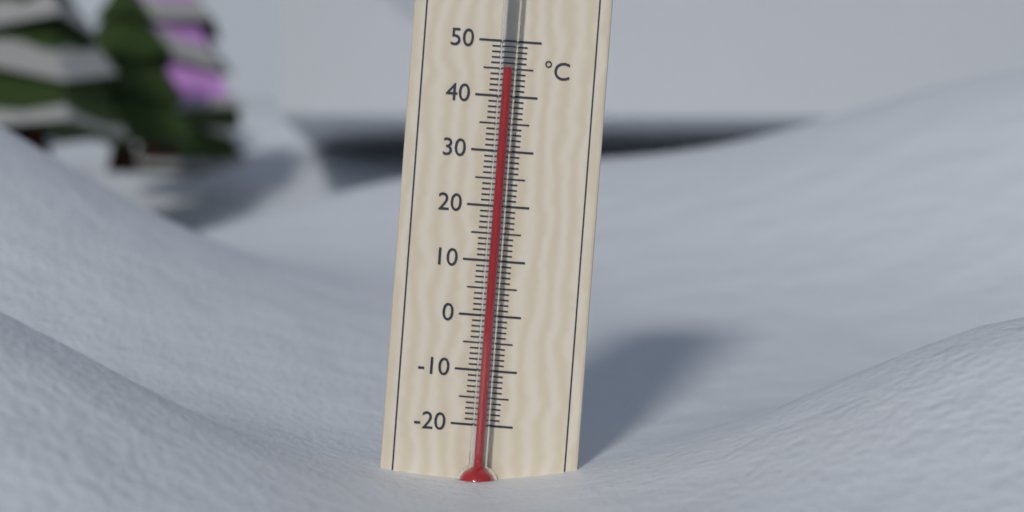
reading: 45 °C
